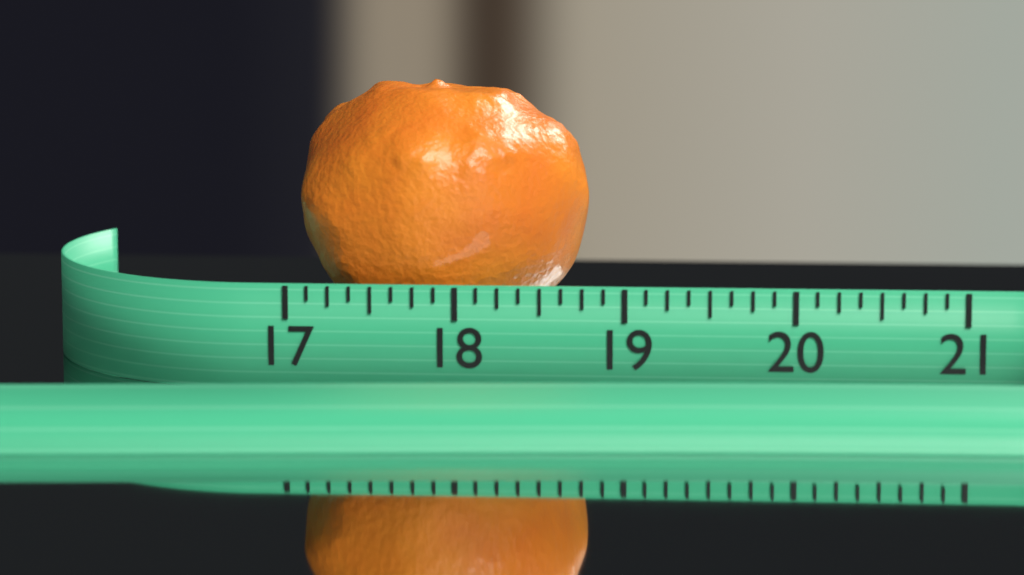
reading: 18.750 (no unit)
